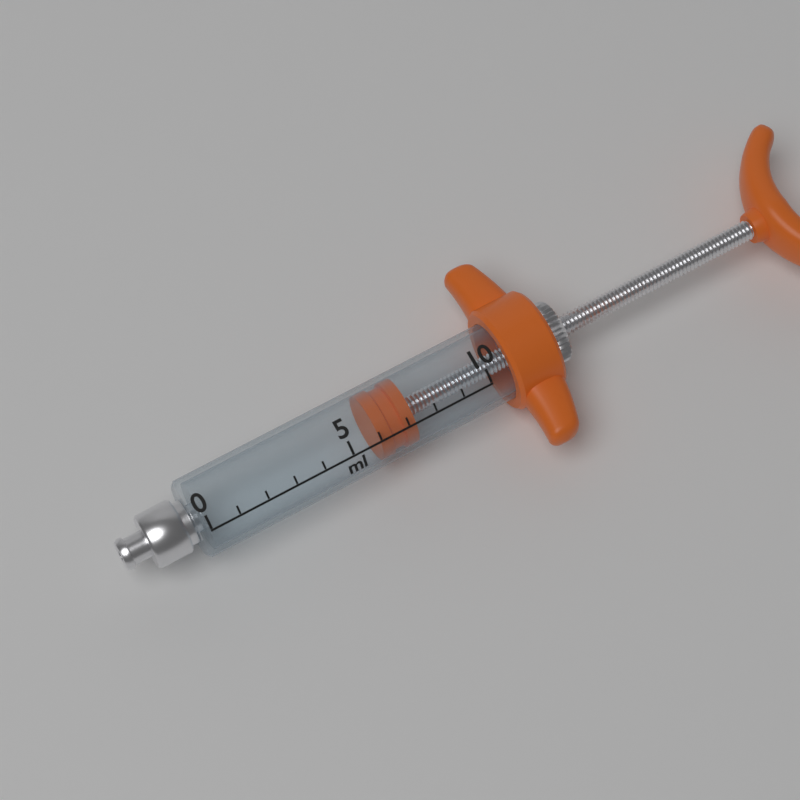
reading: 6 ml
